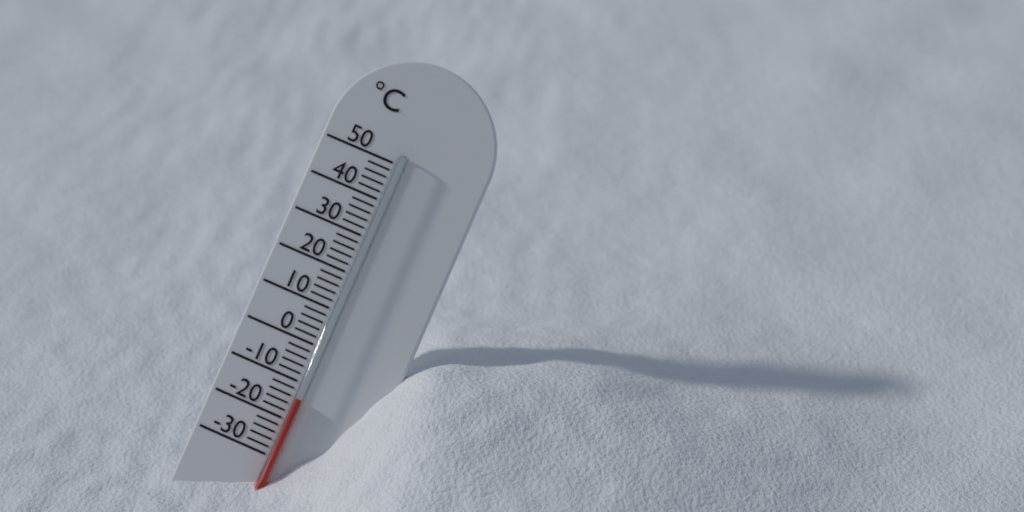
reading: -14 °C
